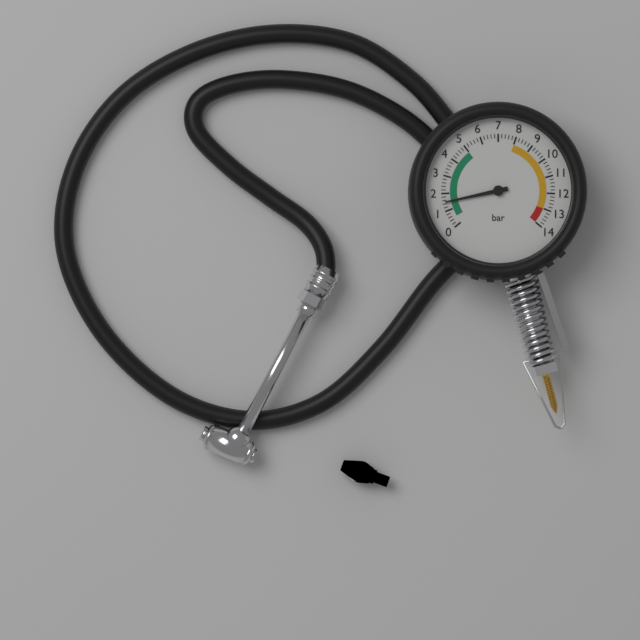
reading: 1.5 bar
